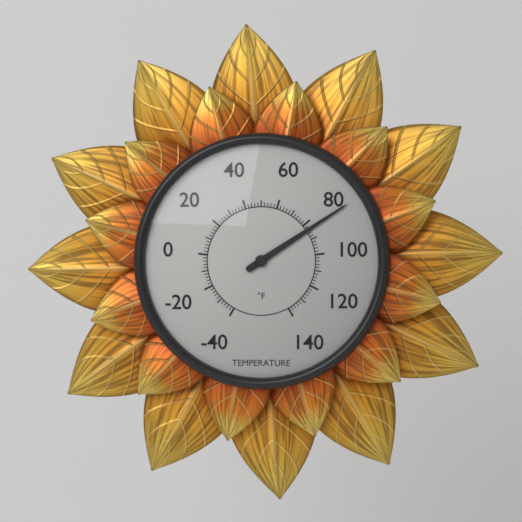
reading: 84 °F
